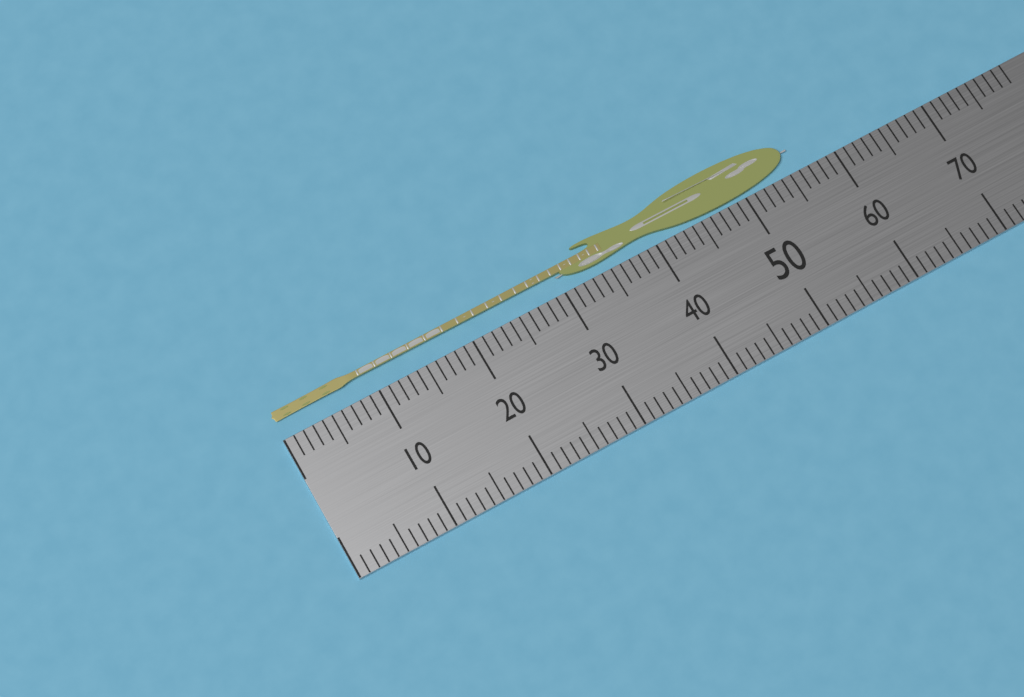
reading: 56 (no unit)
